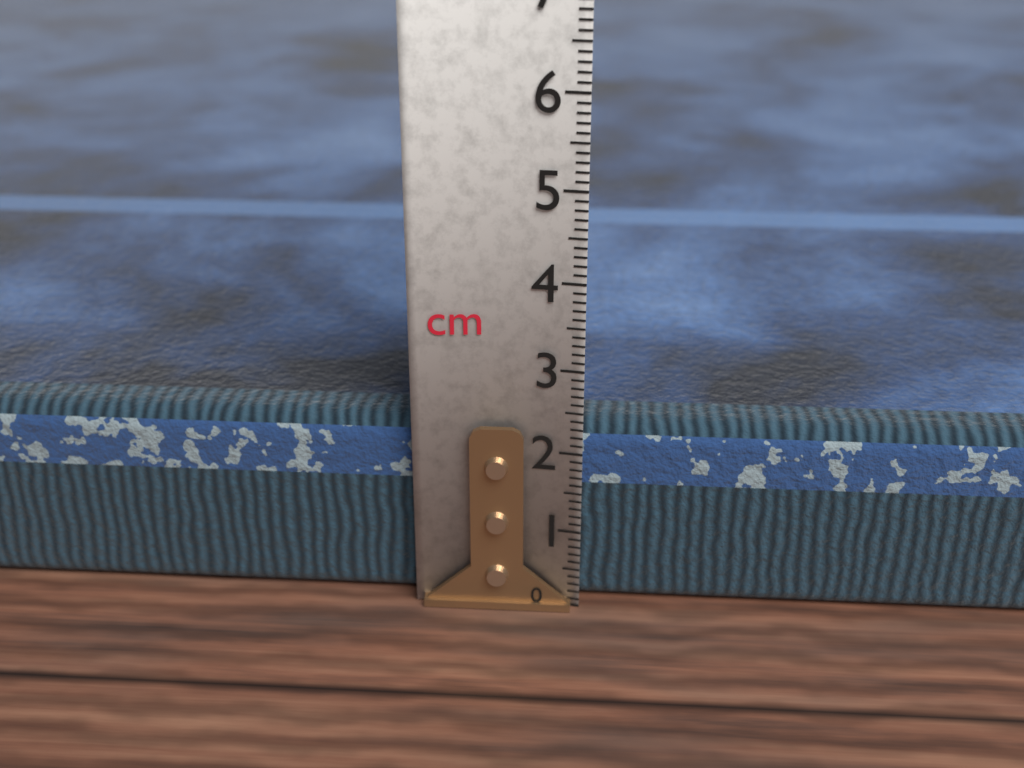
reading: 2.3 cm
